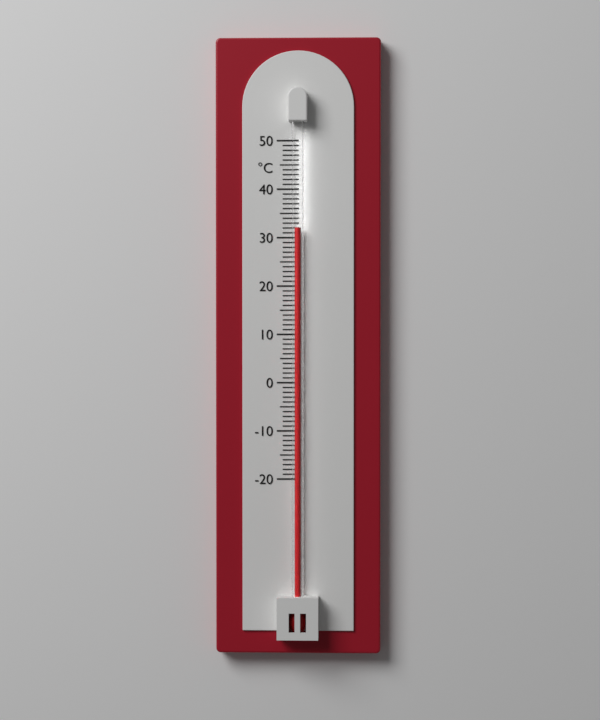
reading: 32 °C
